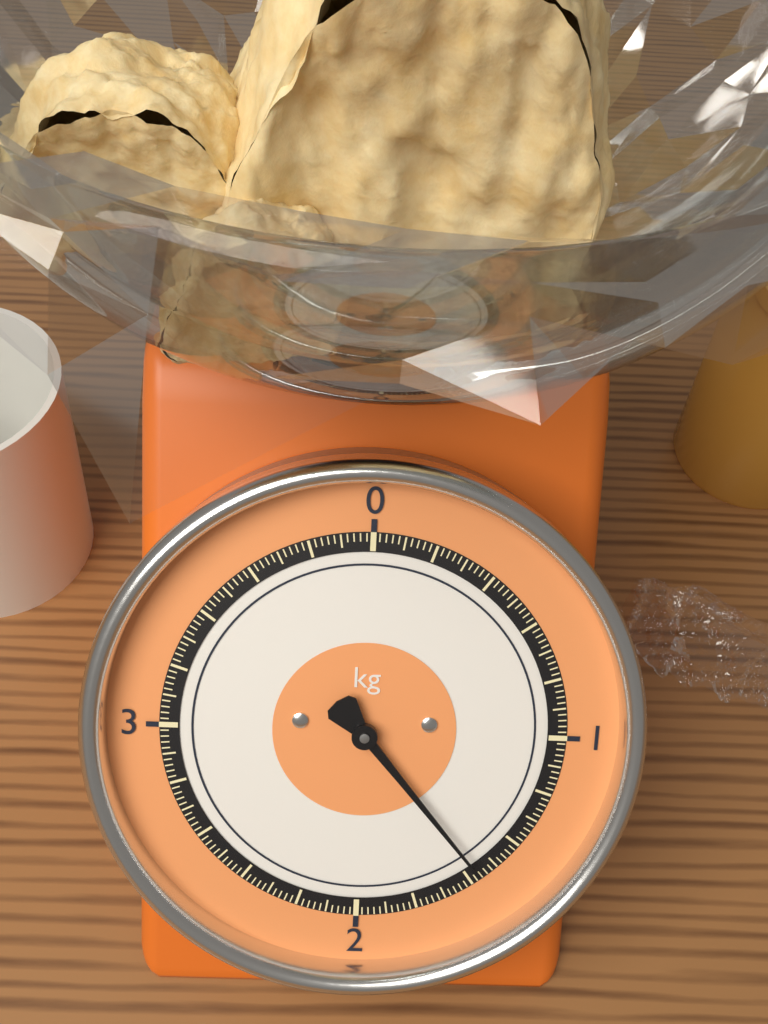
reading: 1.56 kg
